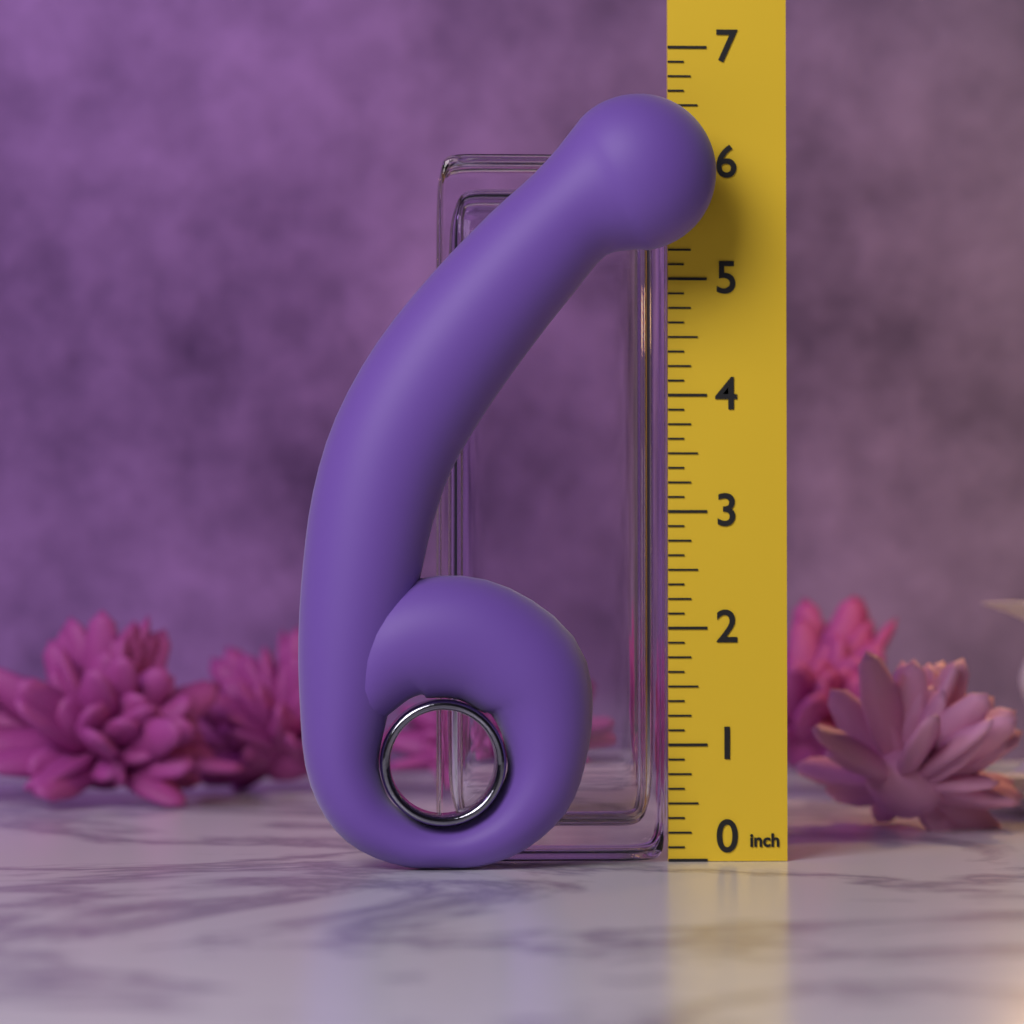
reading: 6.500 in
